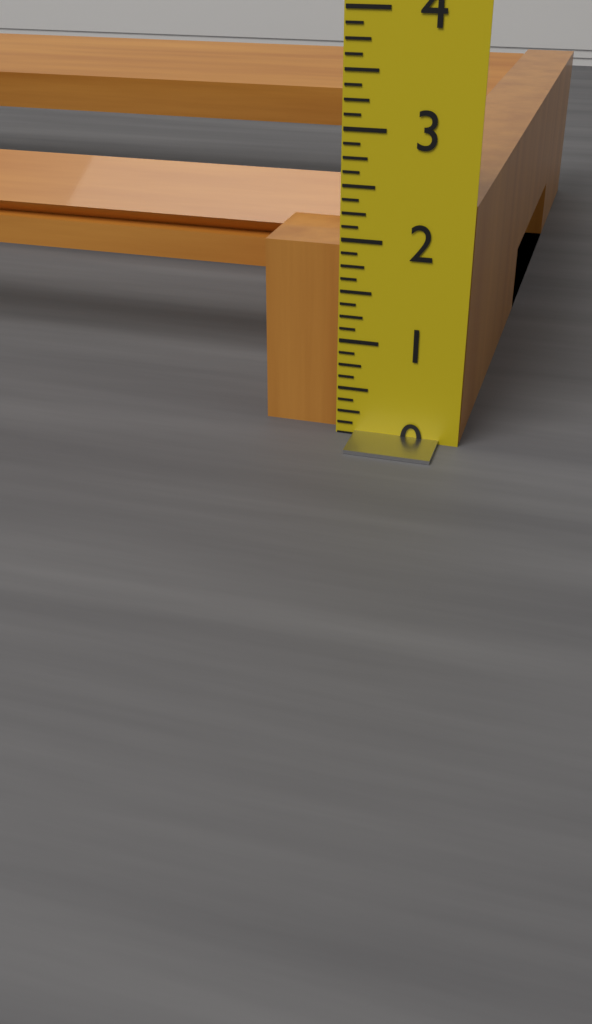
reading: 2.375 in
